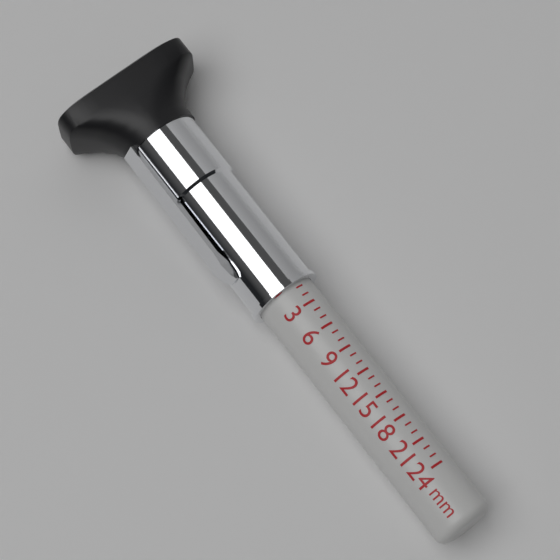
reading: 0.5 mm
